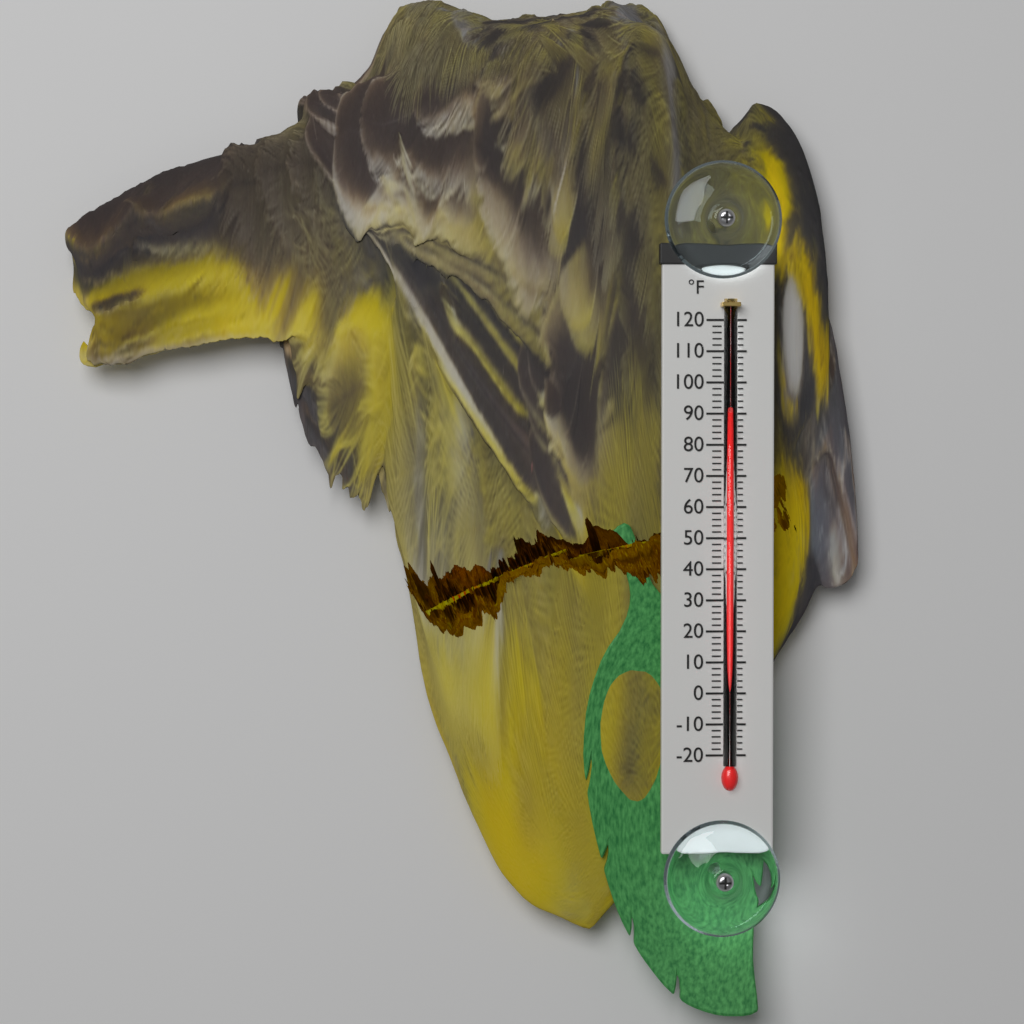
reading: 90 °F
